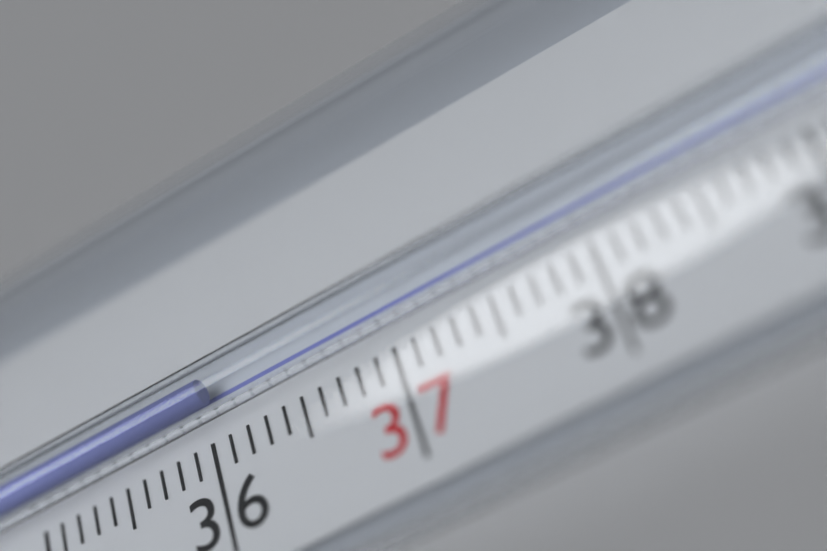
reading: 36.1 °C
